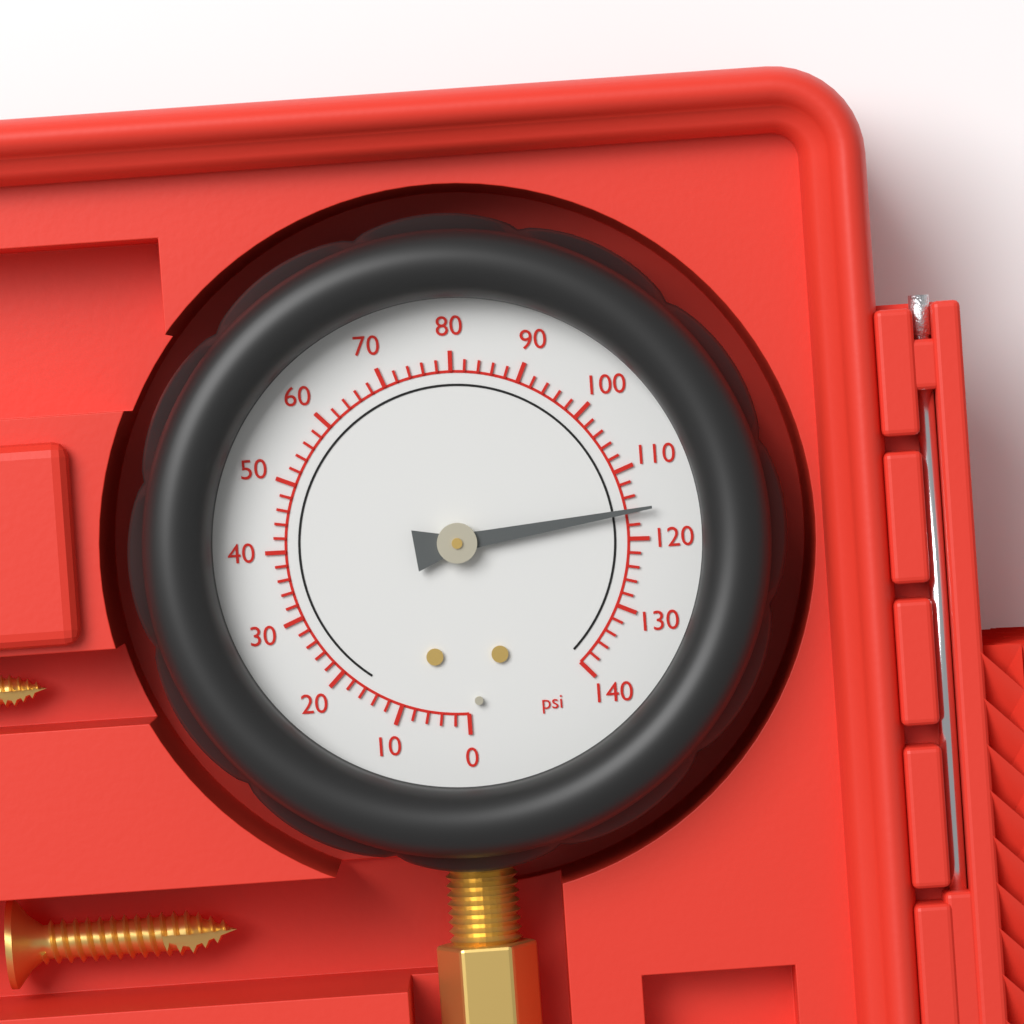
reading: 116 psi
